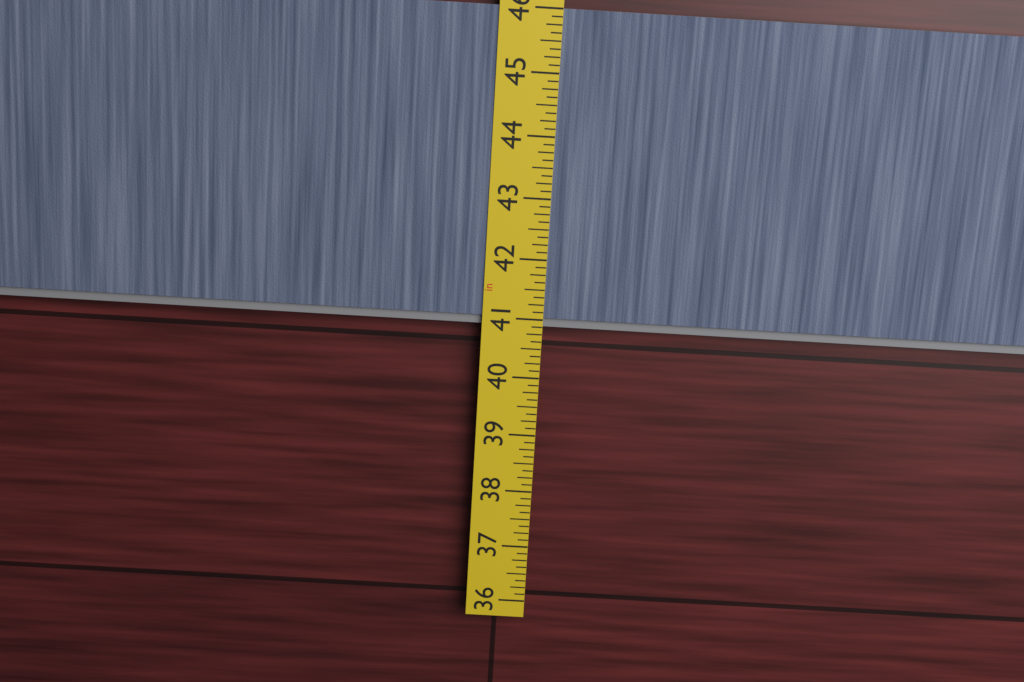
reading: 40.875 in
